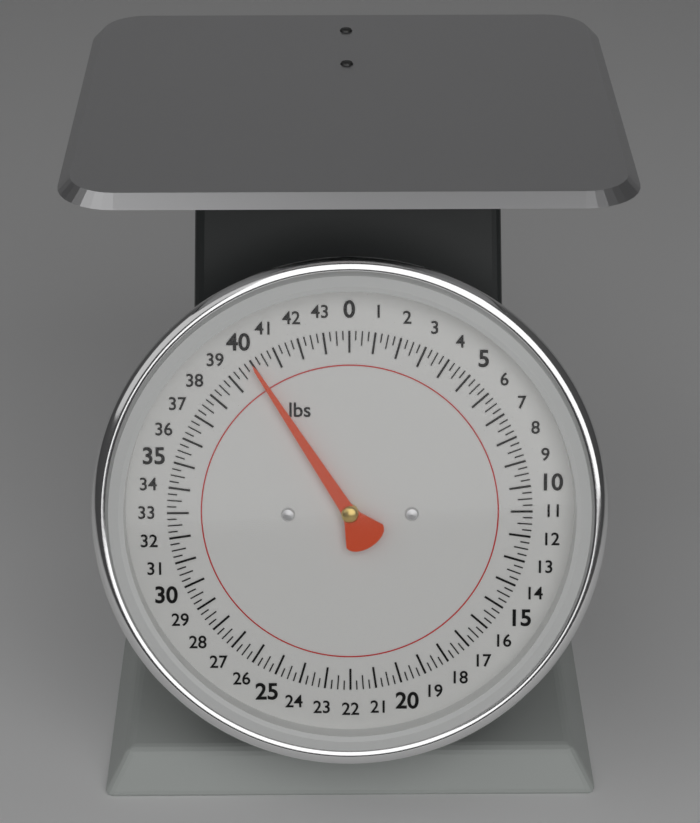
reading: 40.00 lbs
